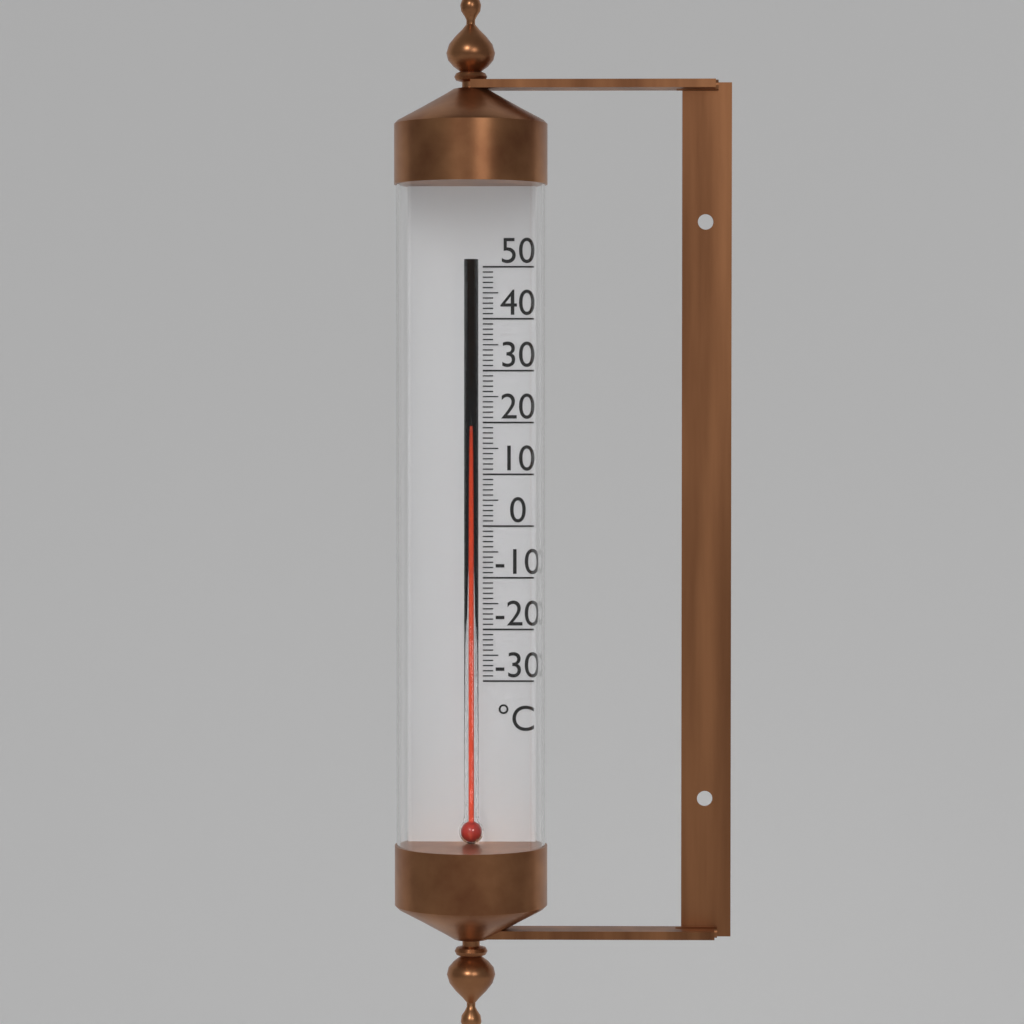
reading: 18 °C
